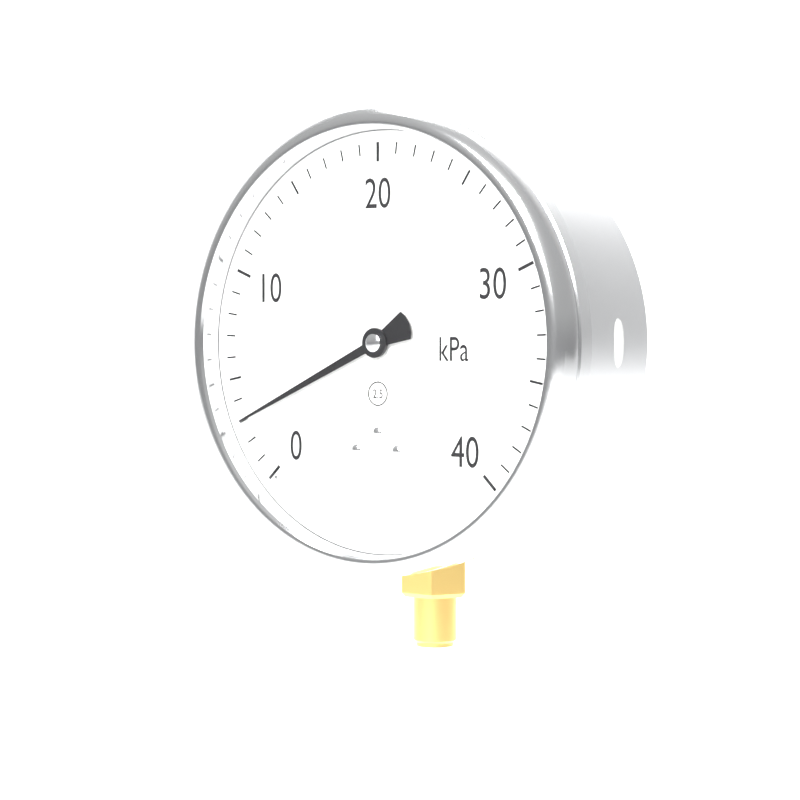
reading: 3 kPa
